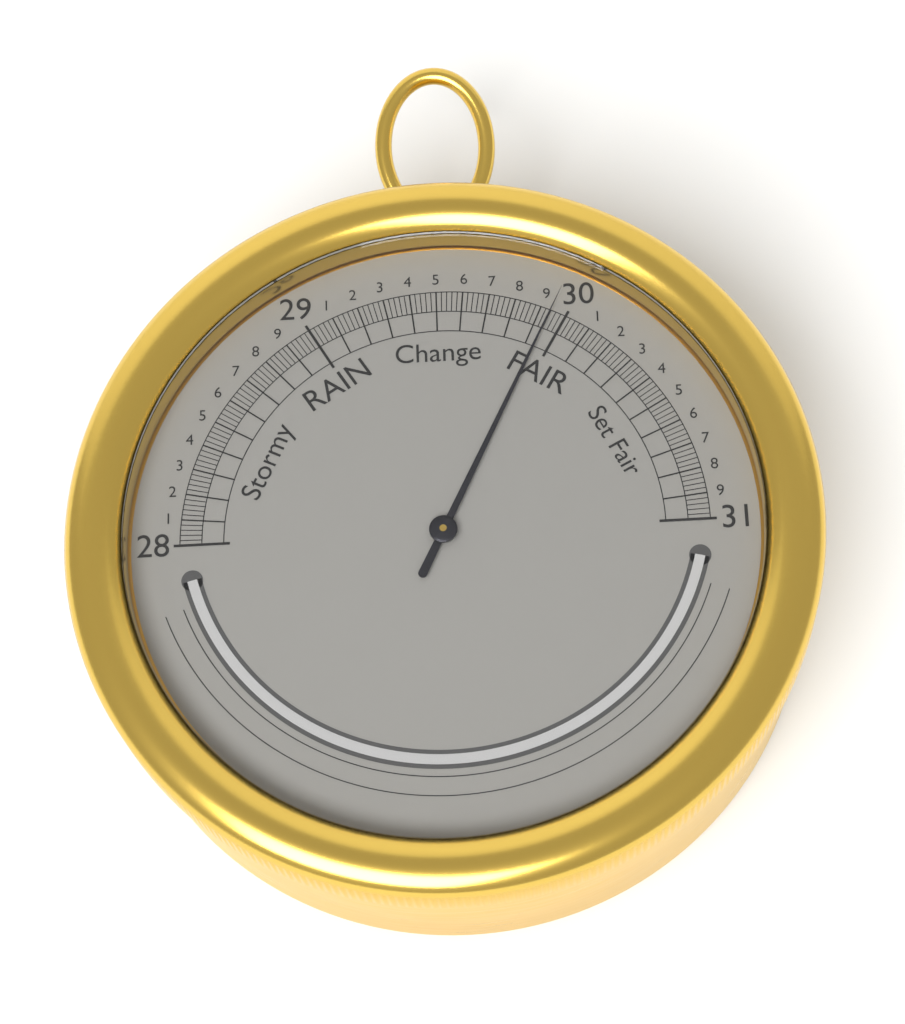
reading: 29.94 inHg
